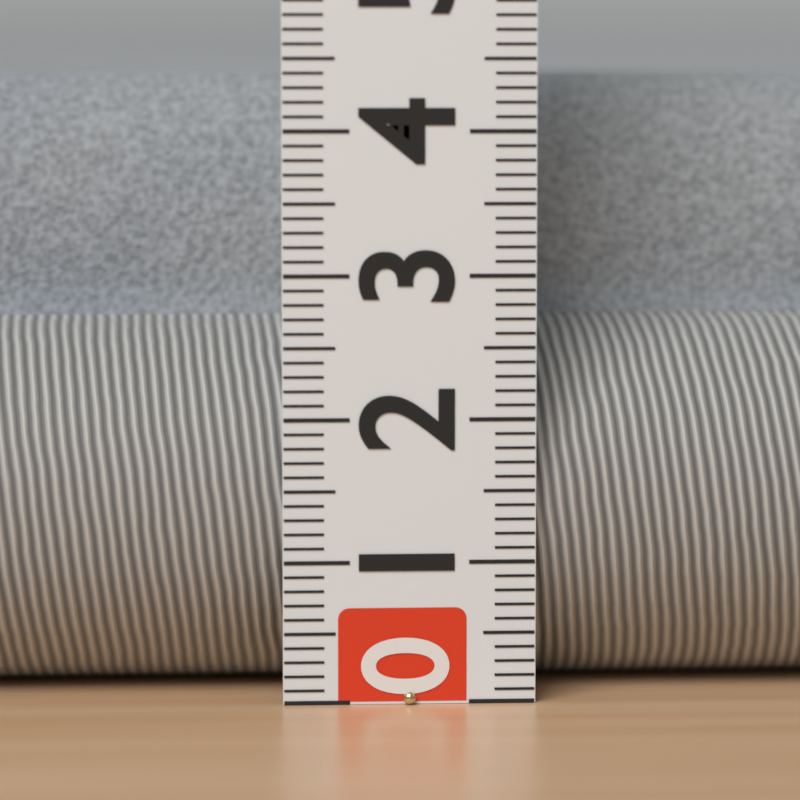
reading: 4.4 (no unit)
